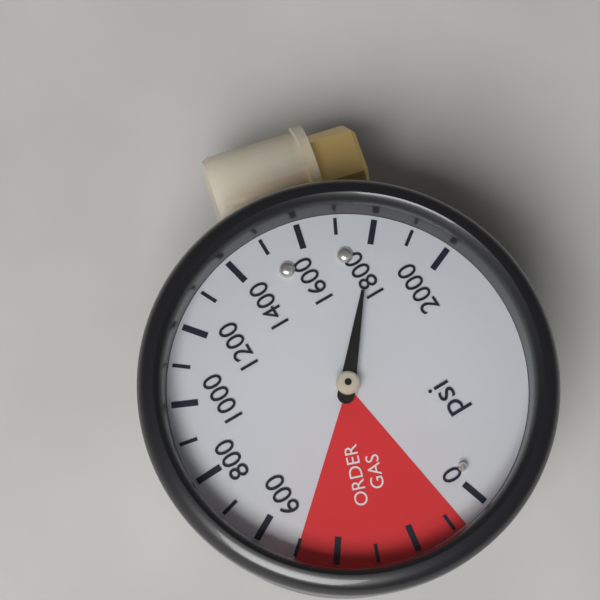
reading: 1800 psi
